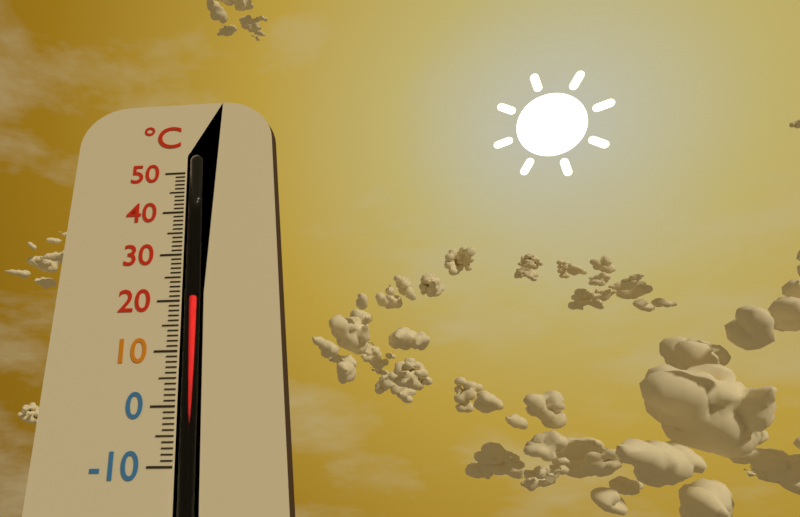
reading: 21 °C
